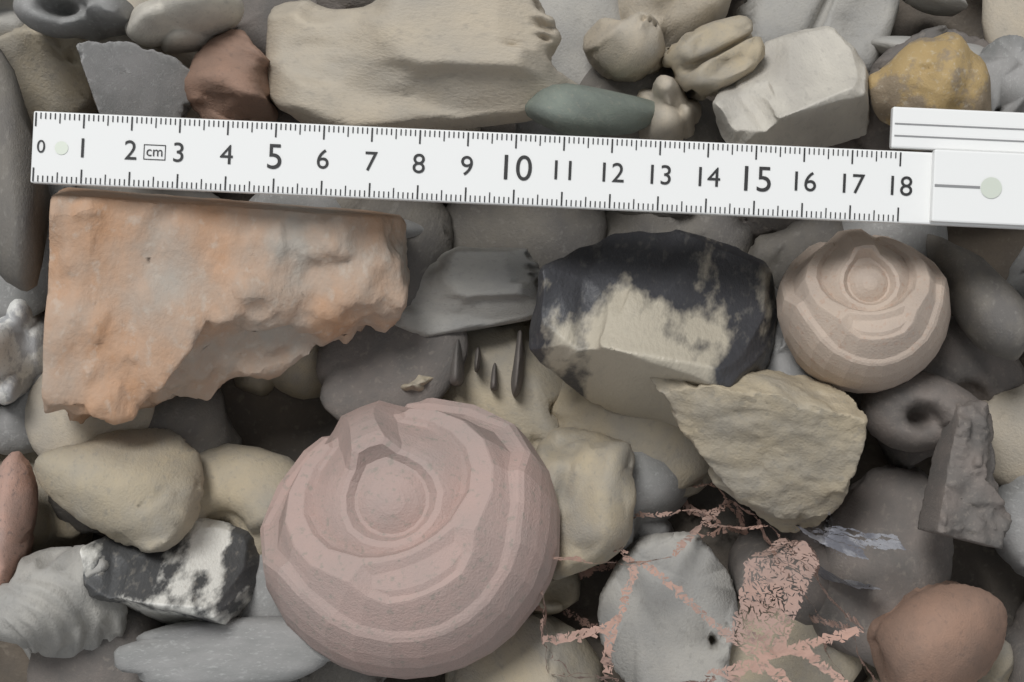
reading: 7.8 cm
